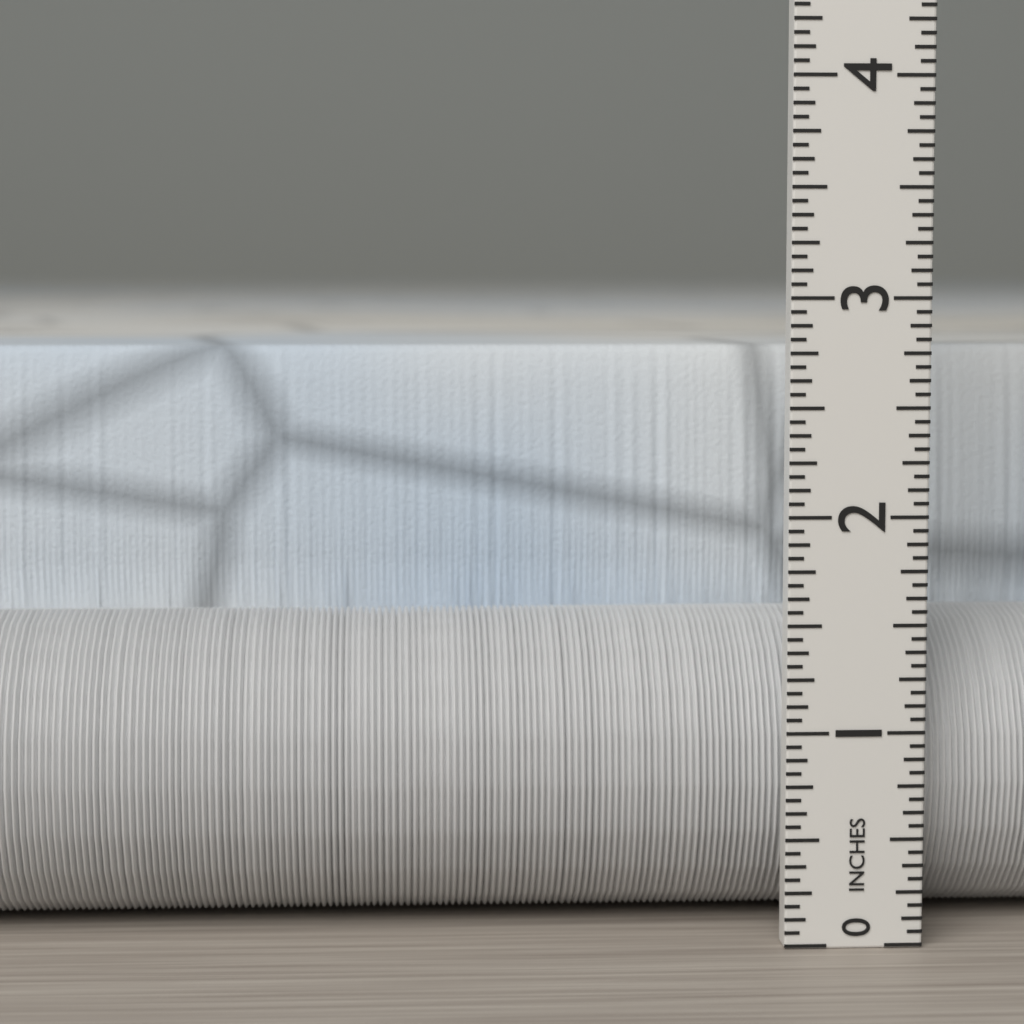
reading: 2.7500 in
